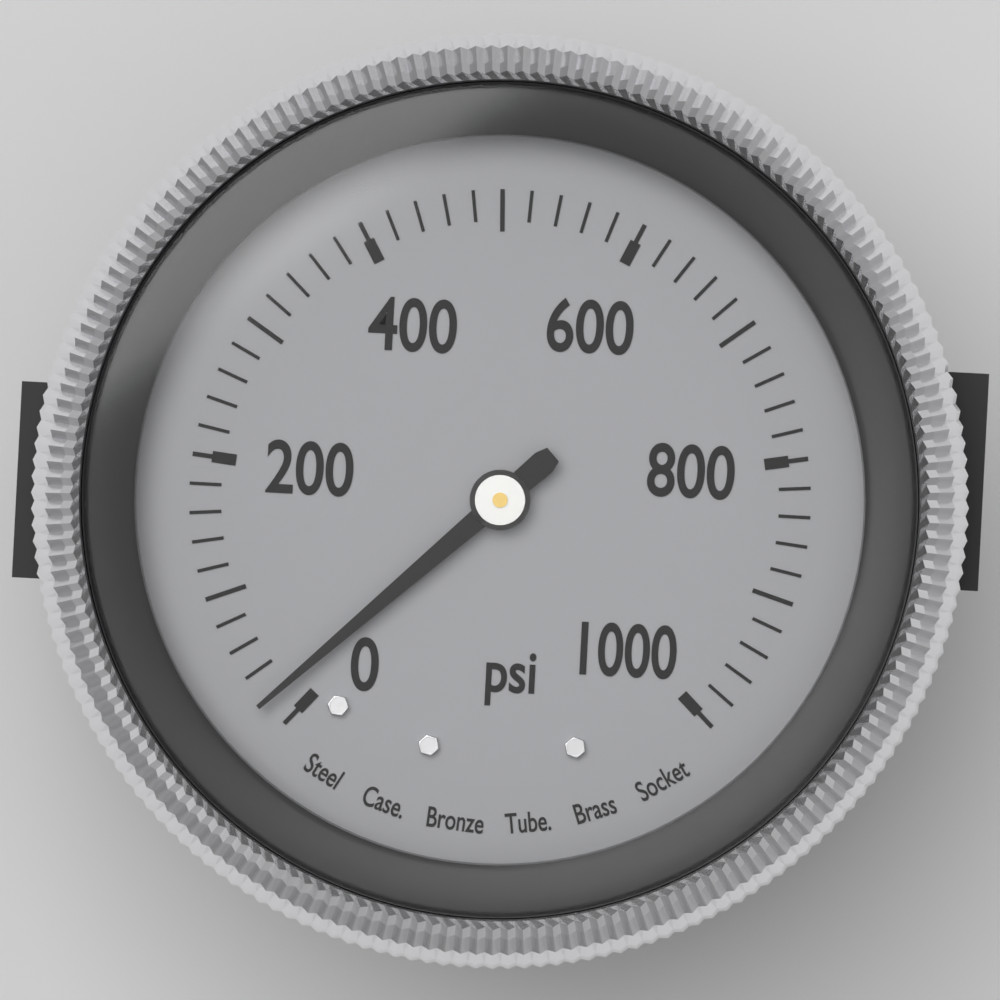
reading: 20 psi
